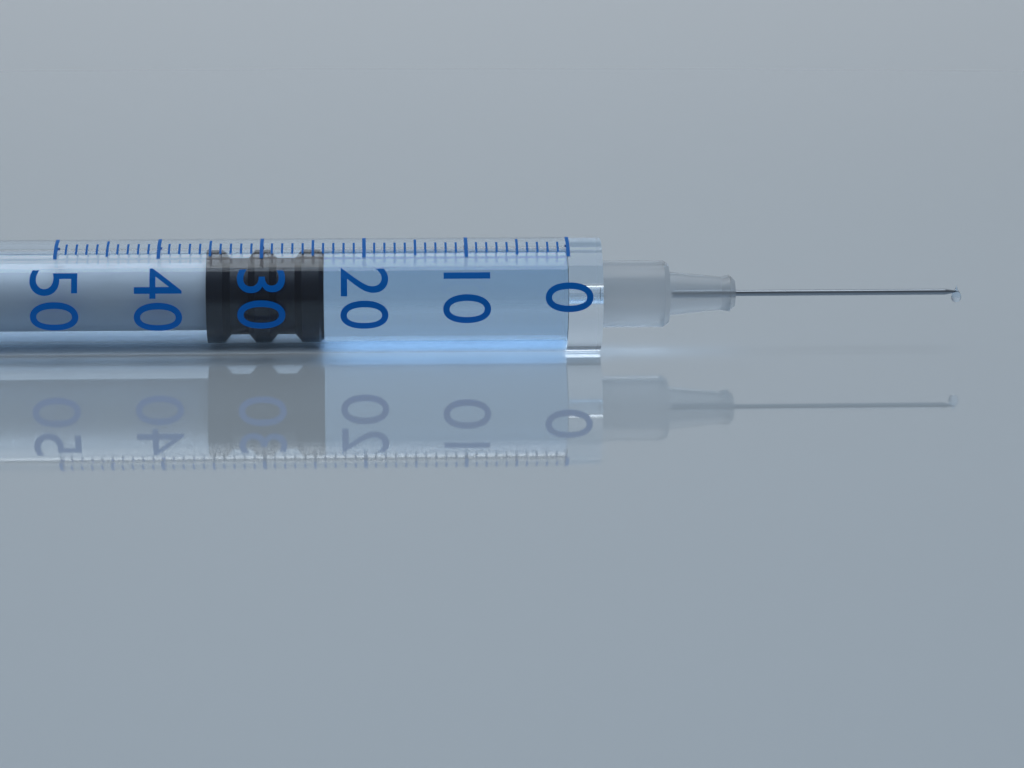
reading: 24 (no unit)
